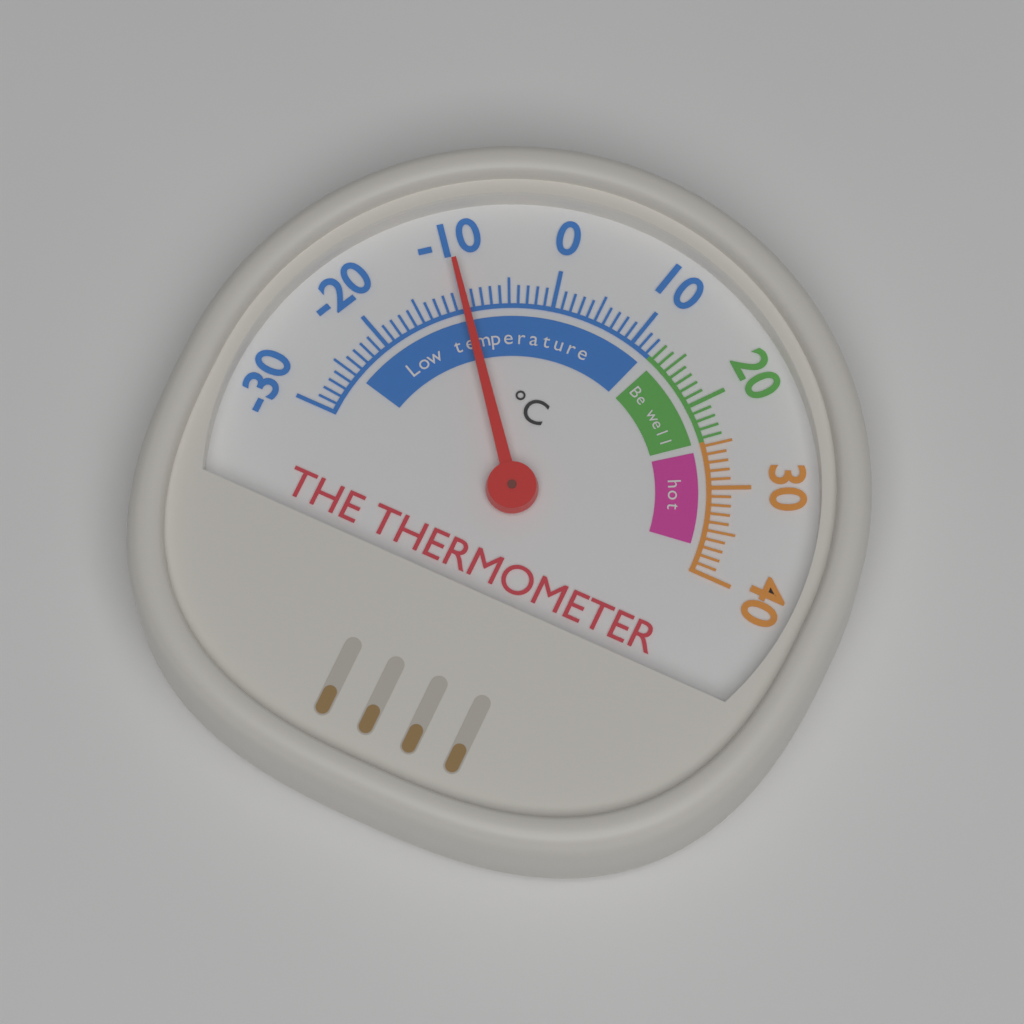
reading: -10 °C
